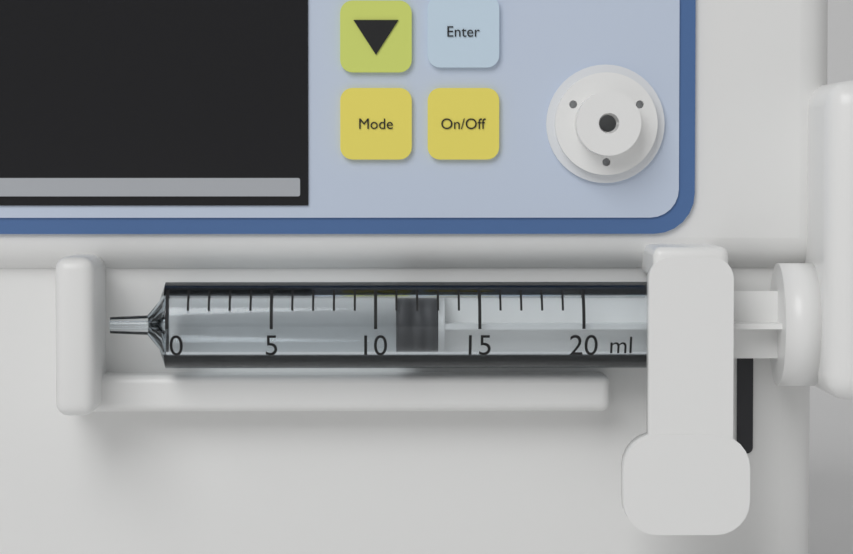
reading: 11 ml
